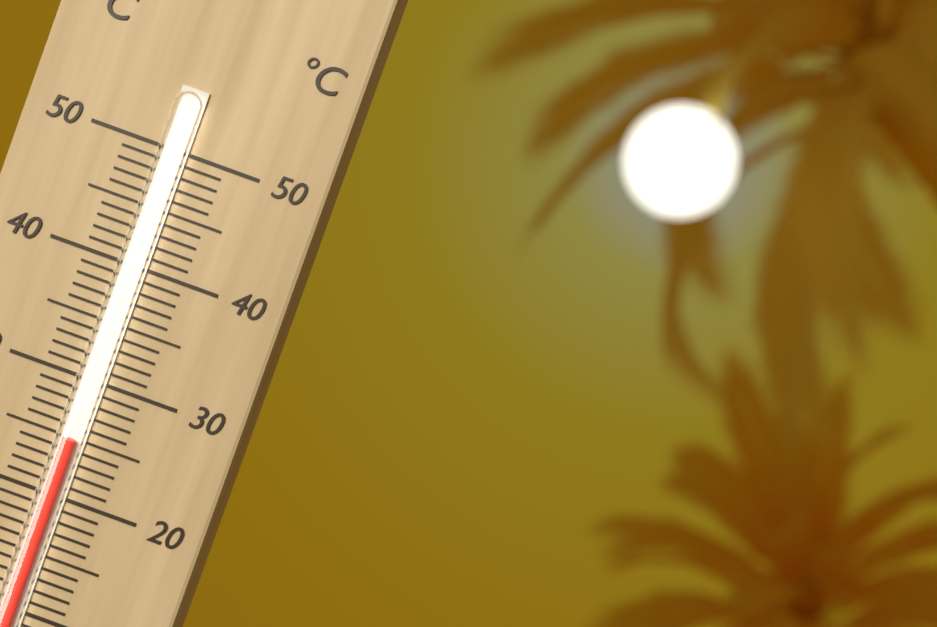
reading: 25 °C
